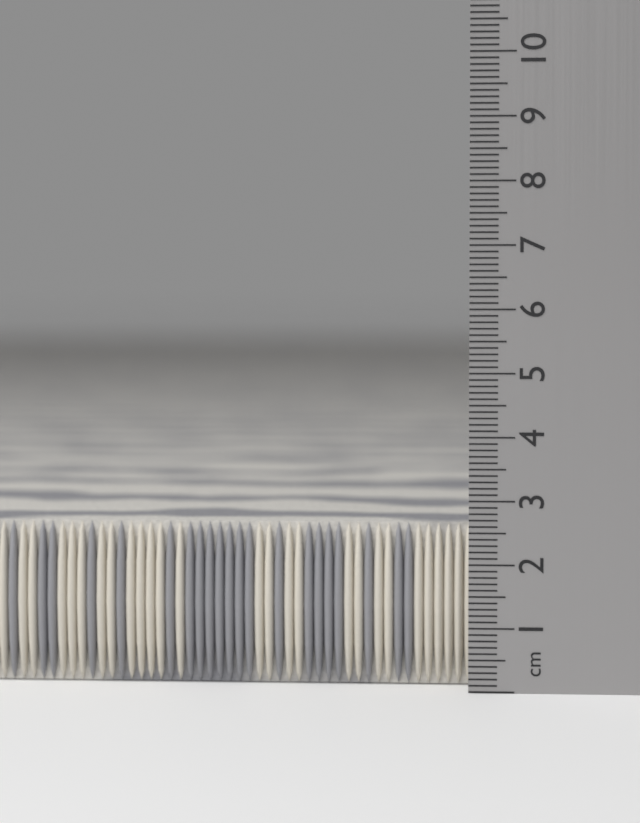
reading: 2.6 cm
